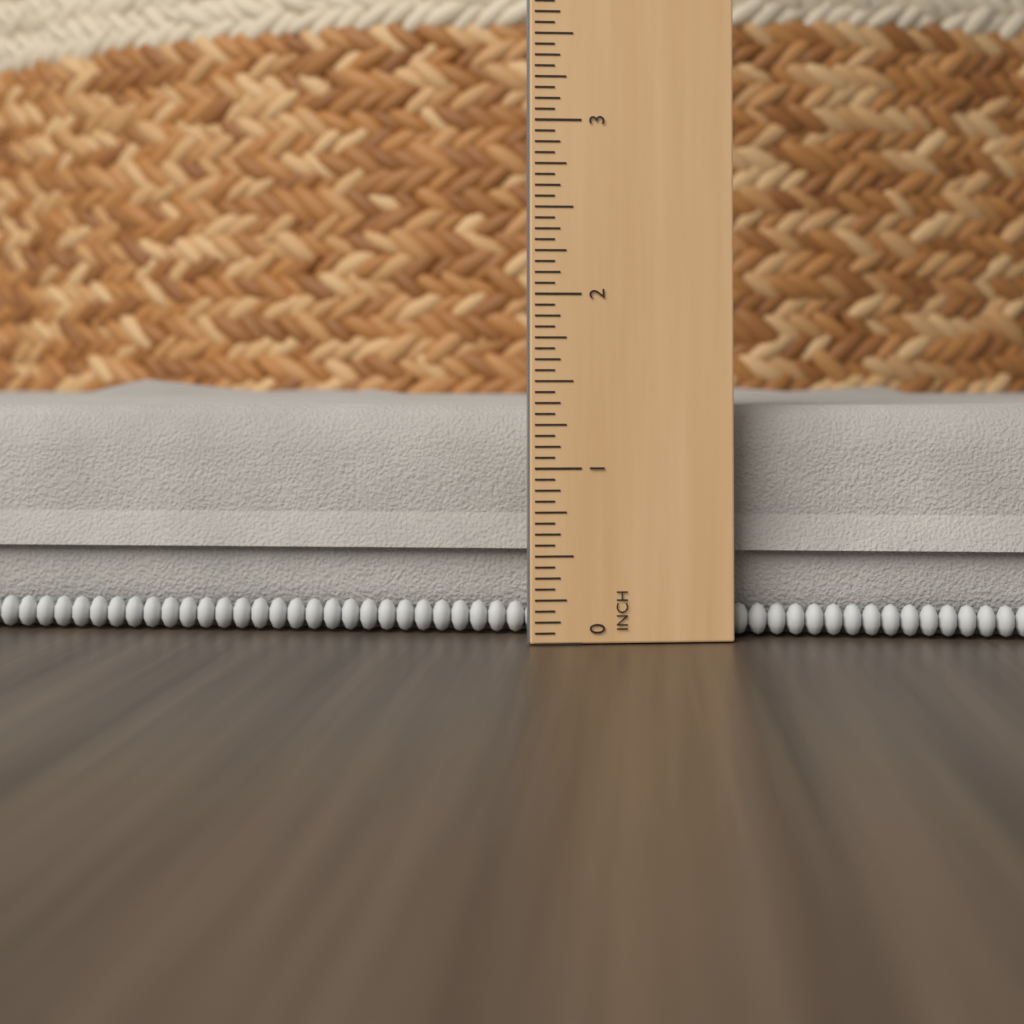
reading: 1.5000 in
